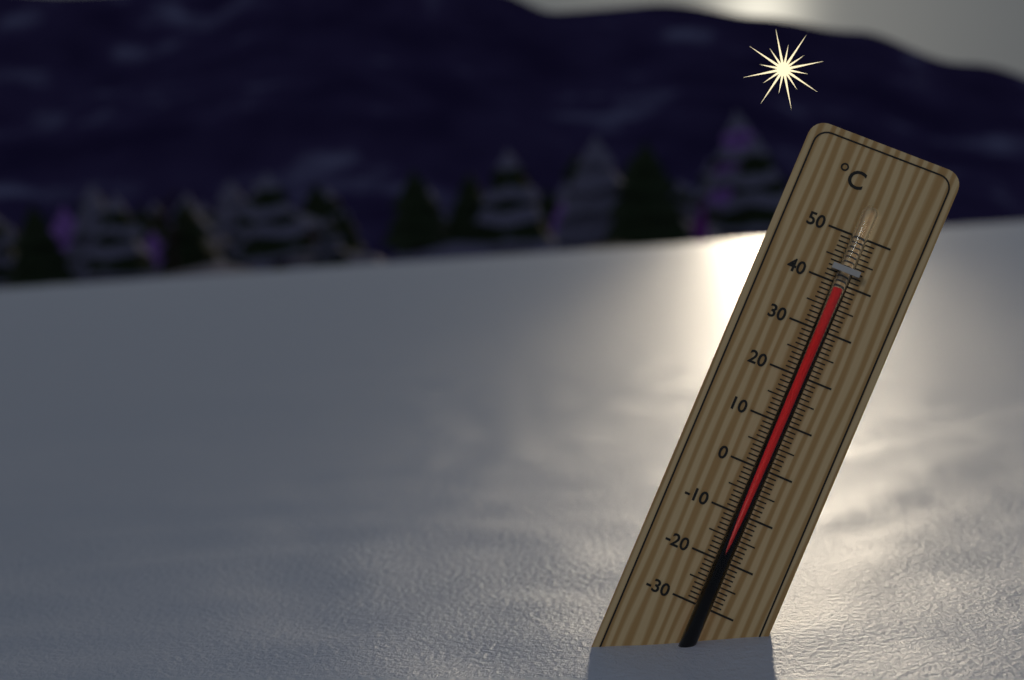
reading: 39 °C
